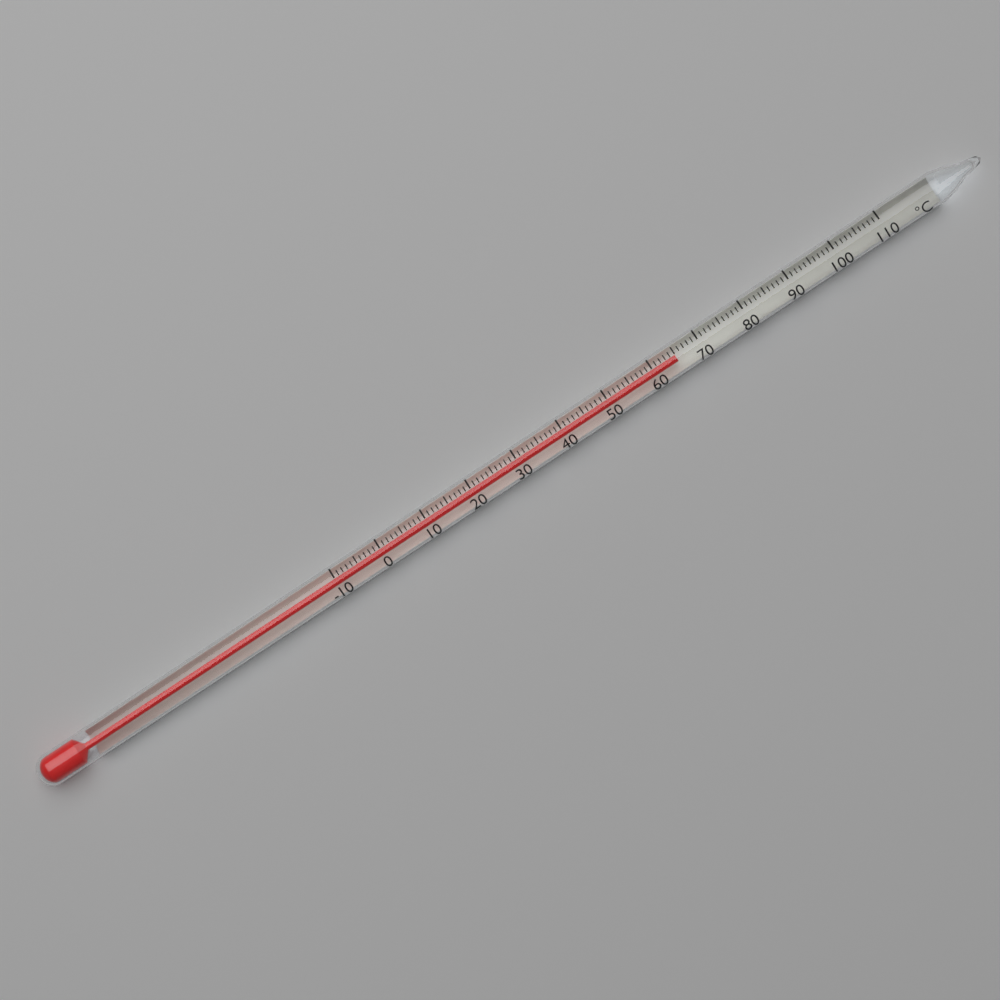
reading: 65 °C
